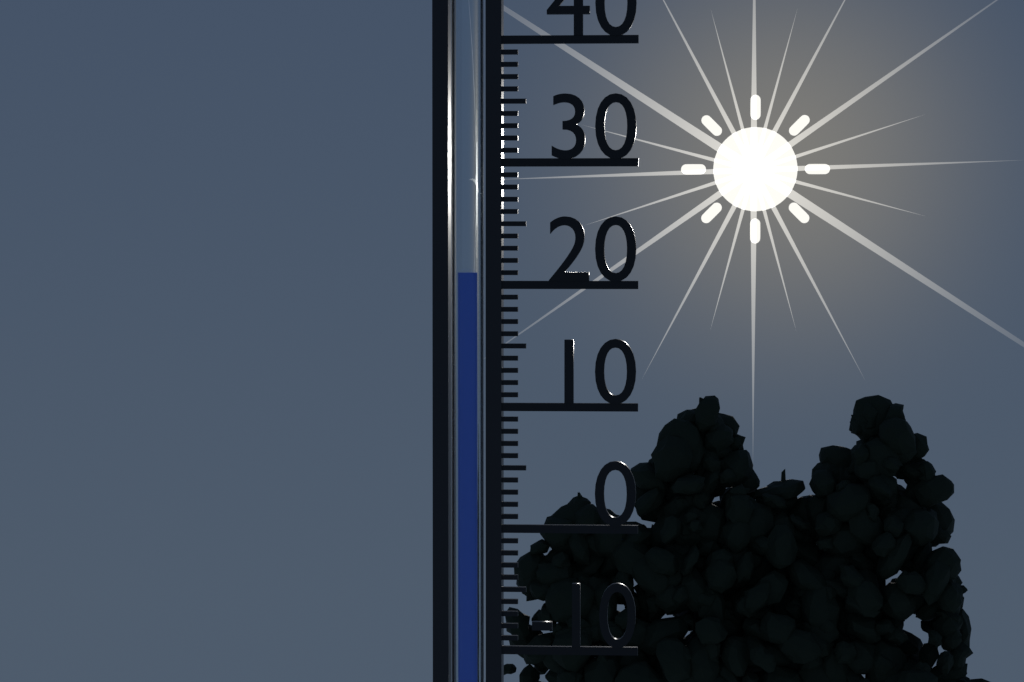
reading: 21 (no unit)
